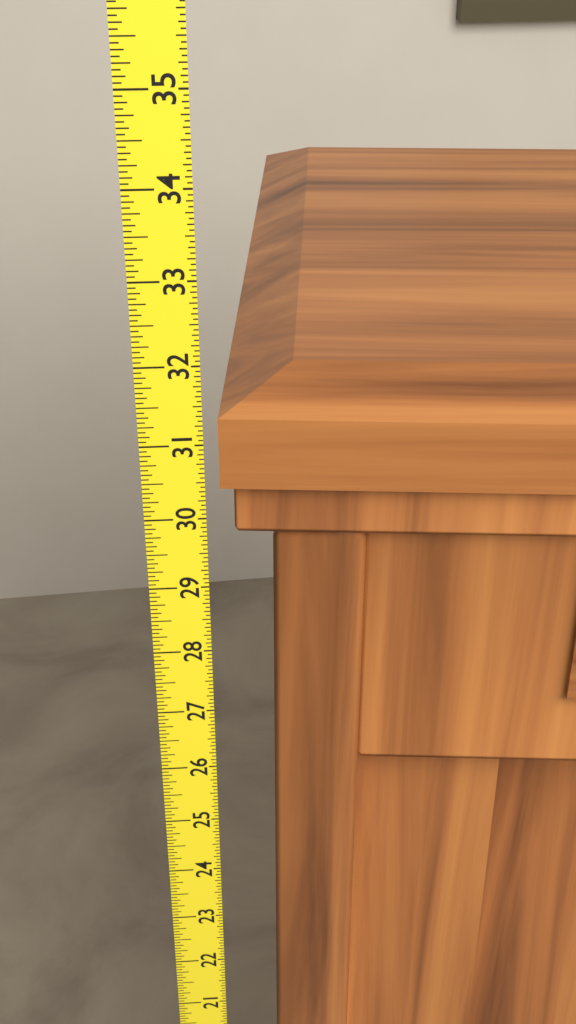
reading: 31.5625 (no unit)
